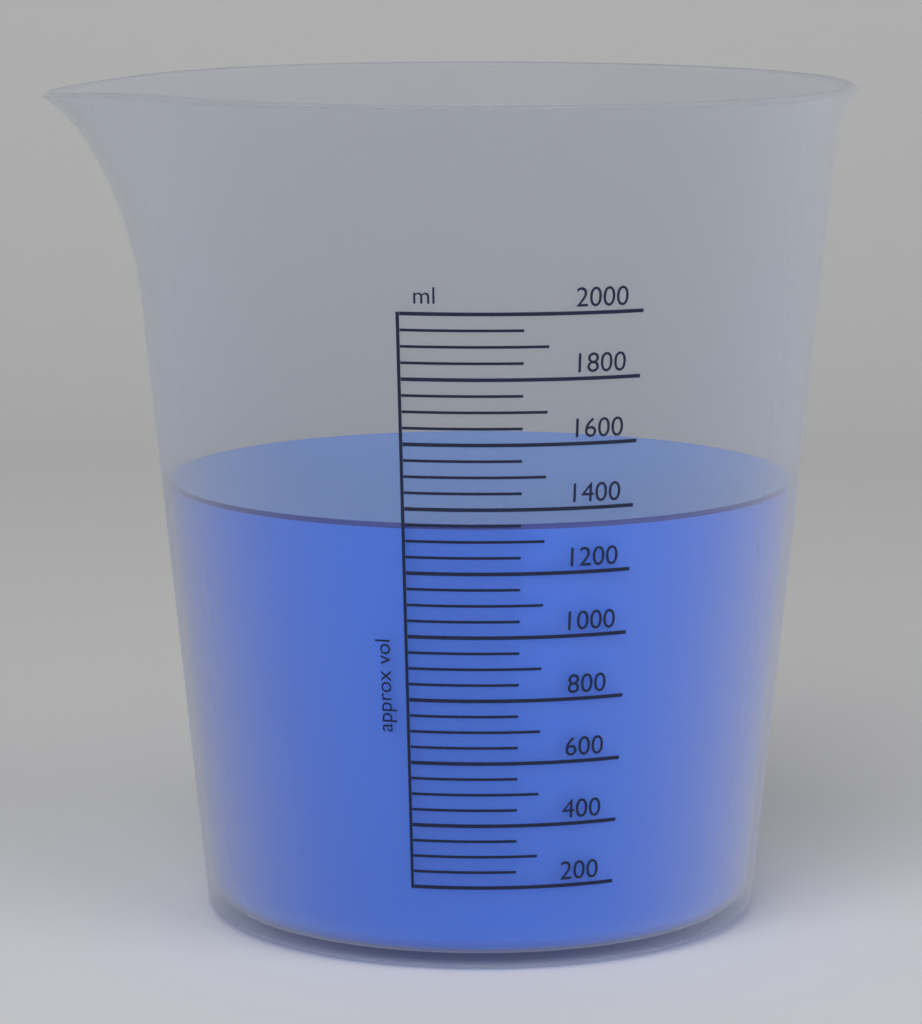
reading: 1350 ml
